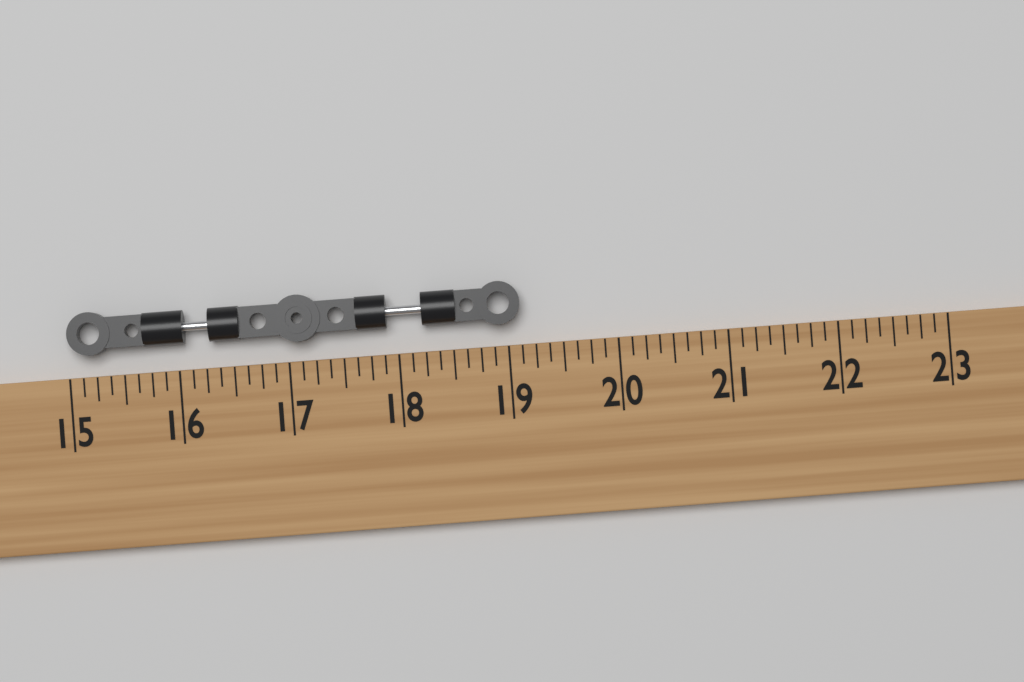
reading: 19.125 (no unit)
